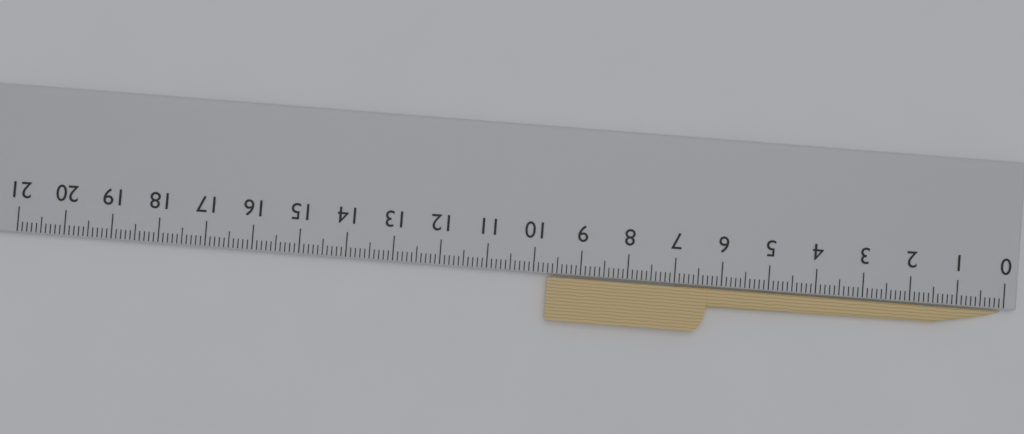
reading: 9.7 cm
